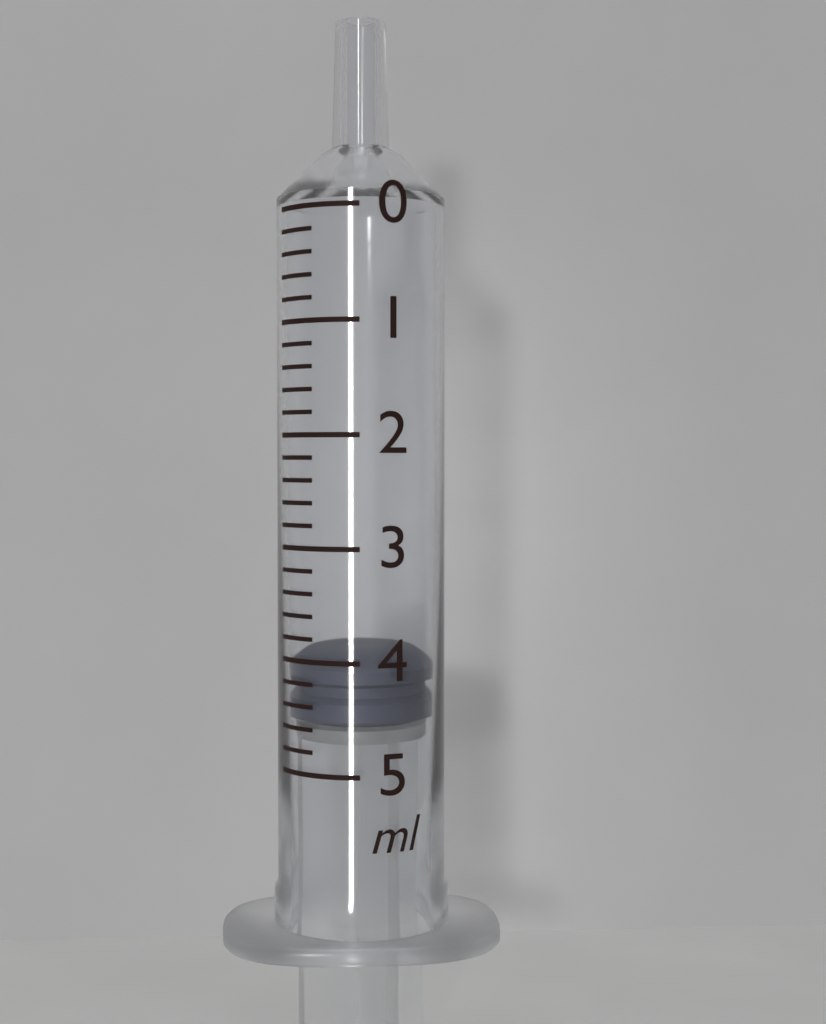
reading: 4.0 ml
